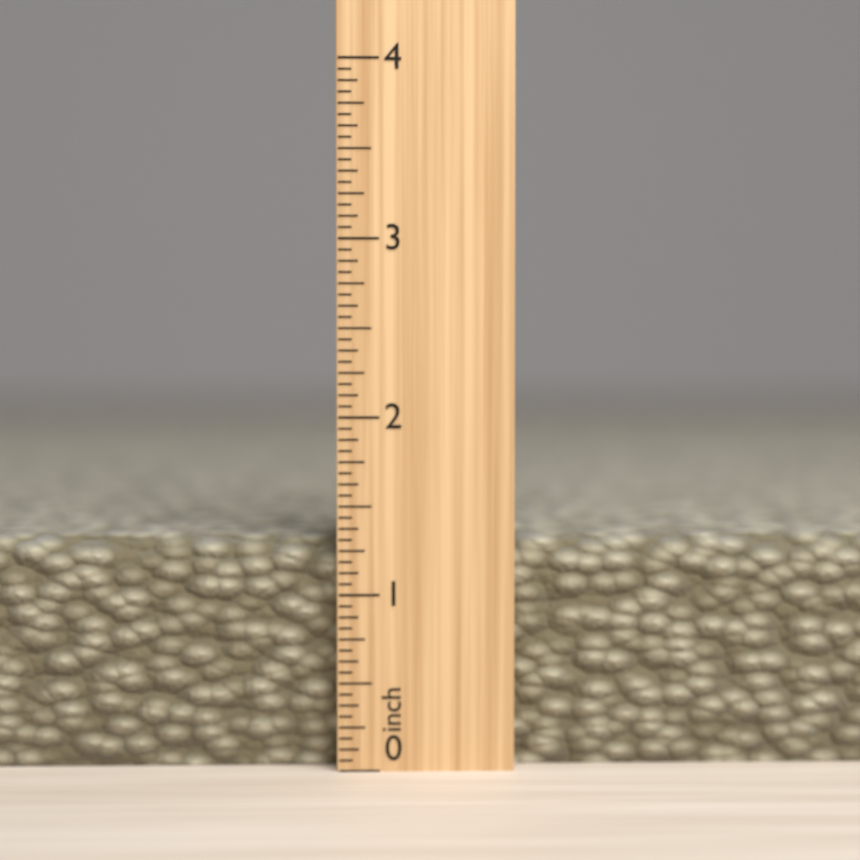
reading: 1.3125 inch
